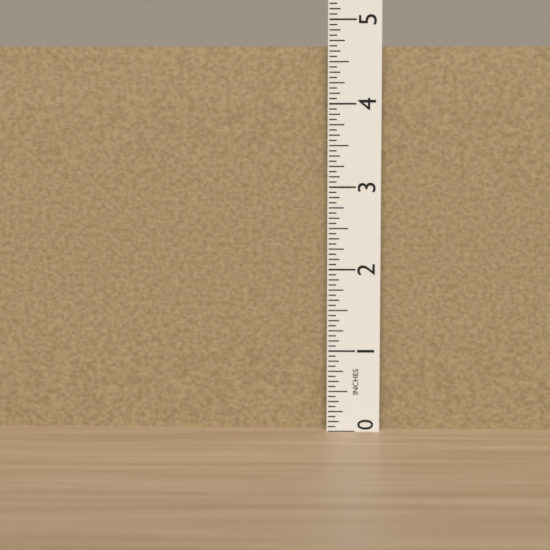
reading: 4.6875 in
